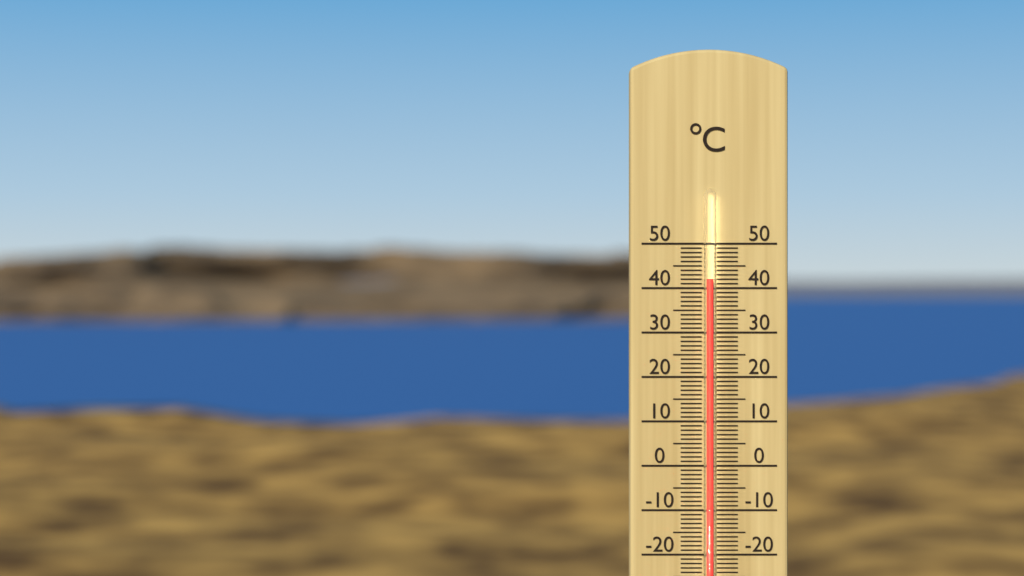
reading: 42 °C
